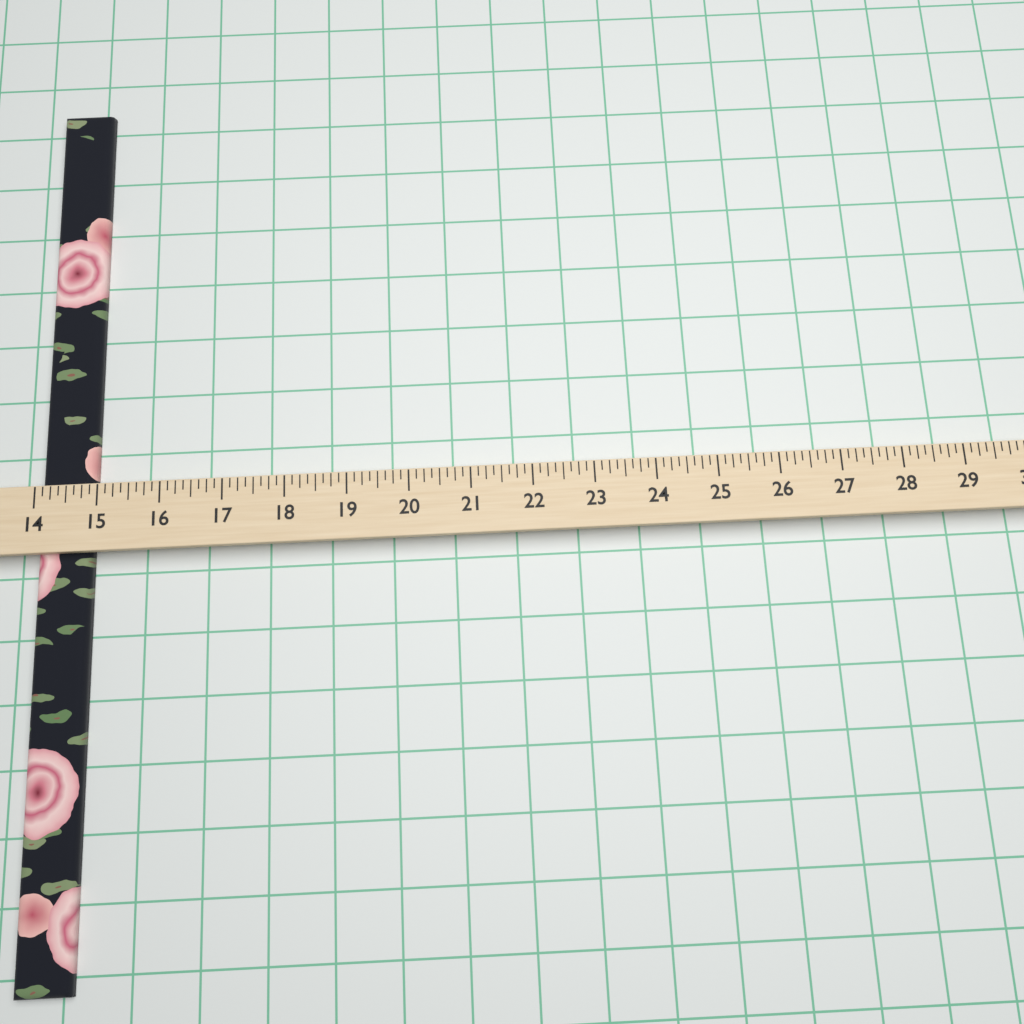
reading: 14.875 (no unit)
